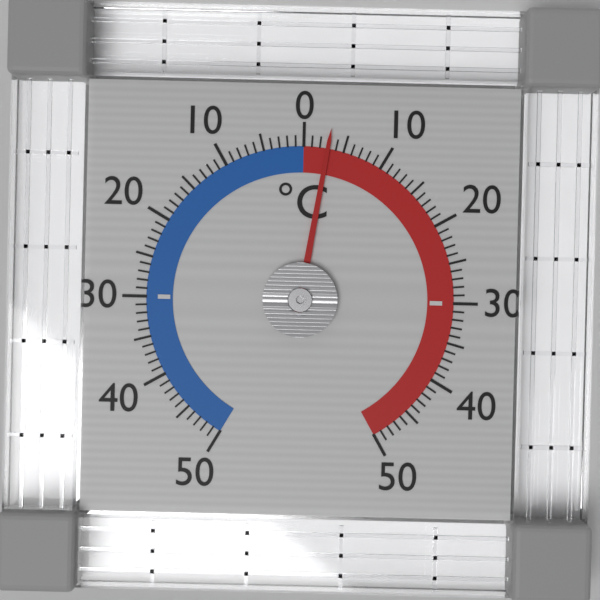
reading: 3 °C
